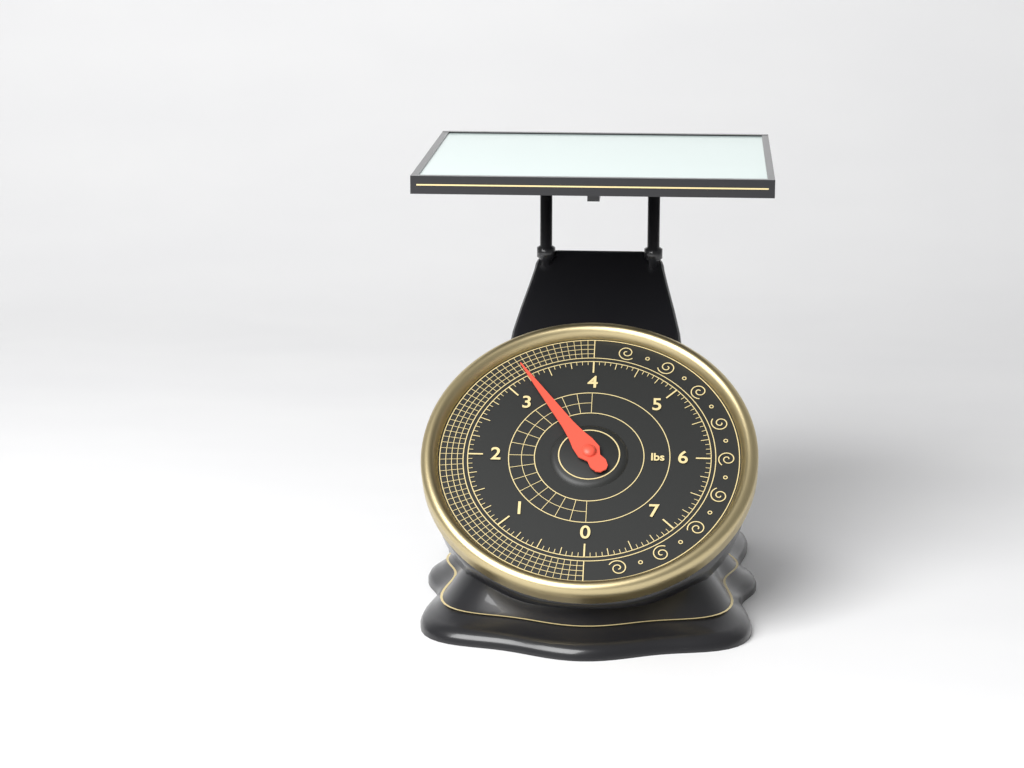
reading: 3.2500 lbs
